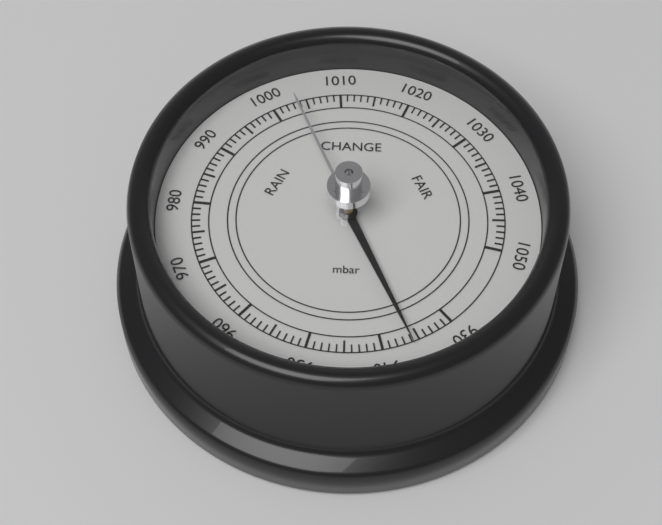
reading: 936 mbar
